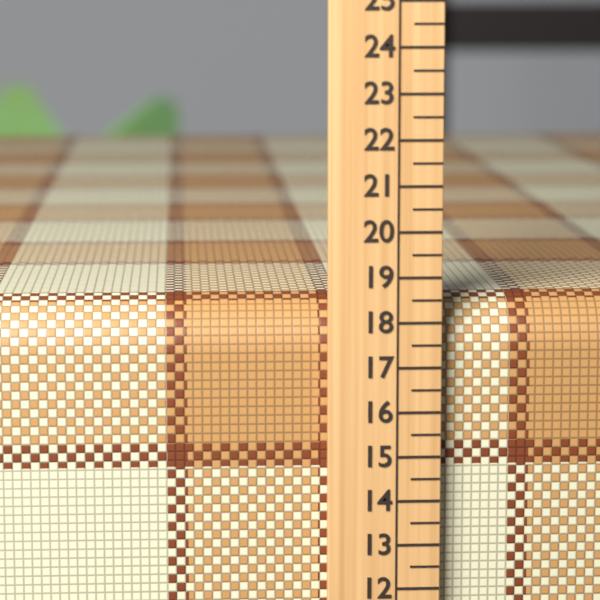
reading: 18.5 (no unit)
